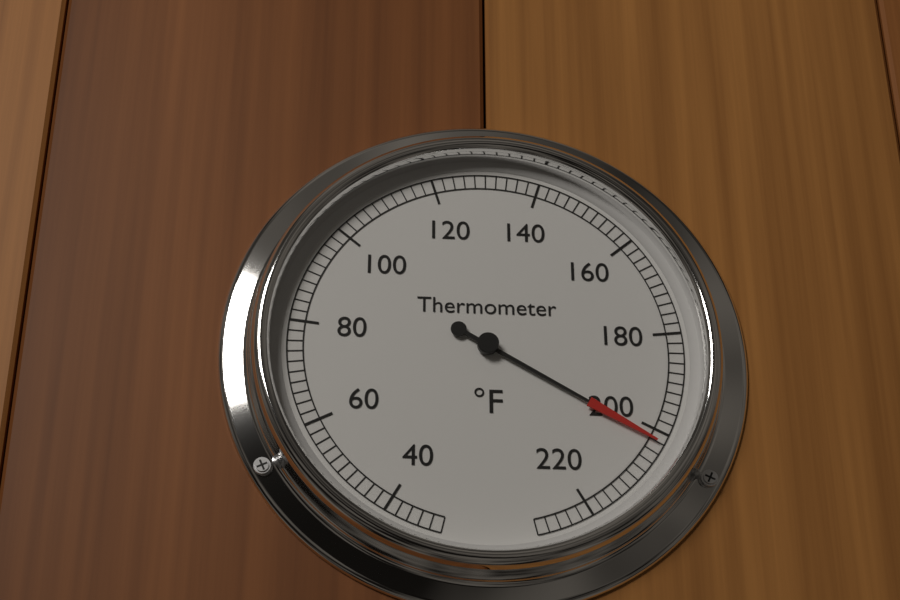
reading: 202 °F
